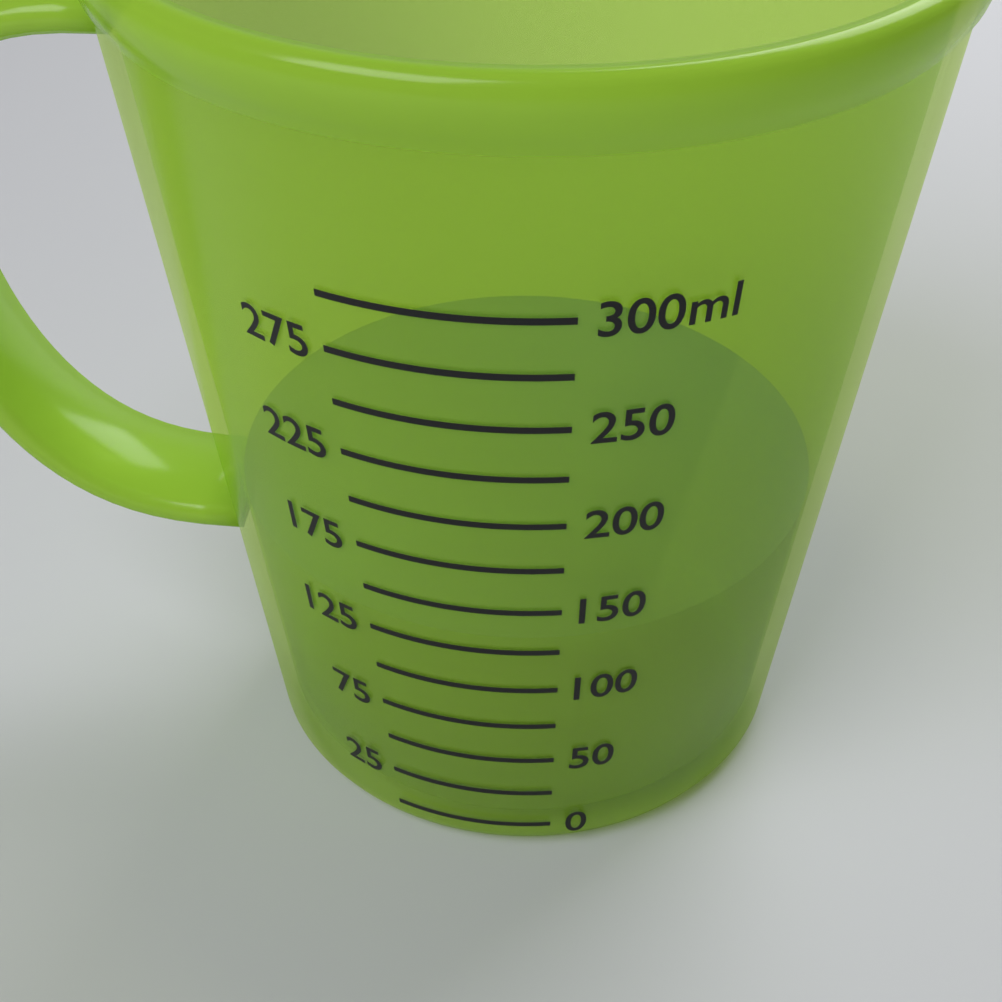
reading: 125 ml
